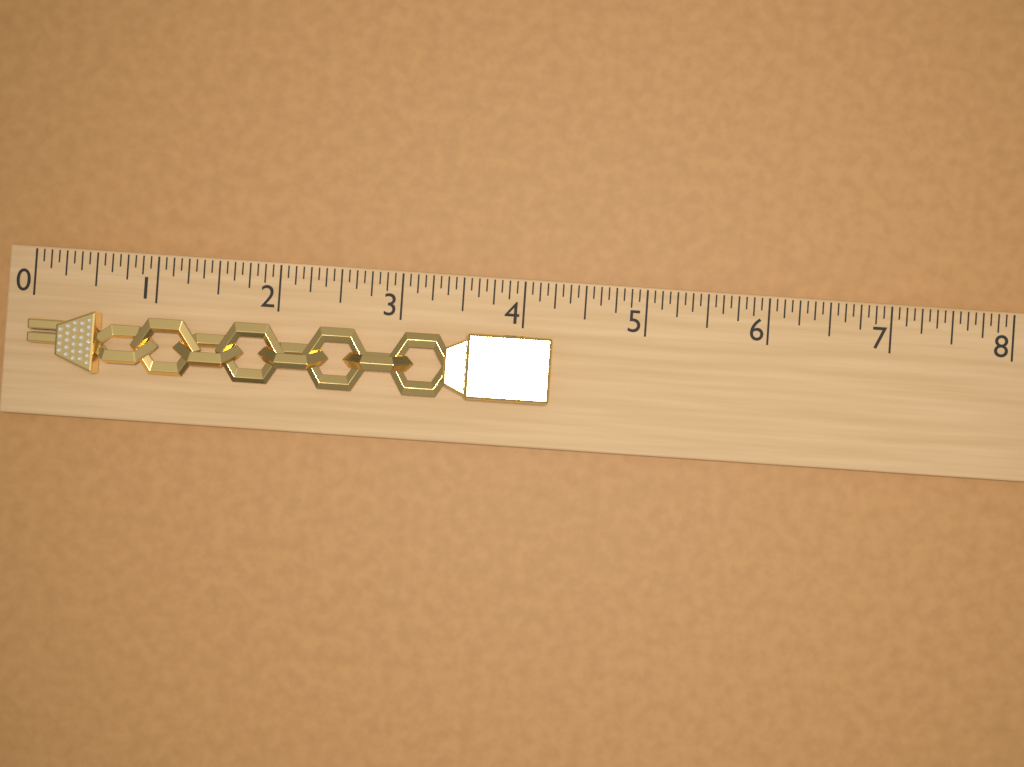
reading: 4.2500 (no unit)
